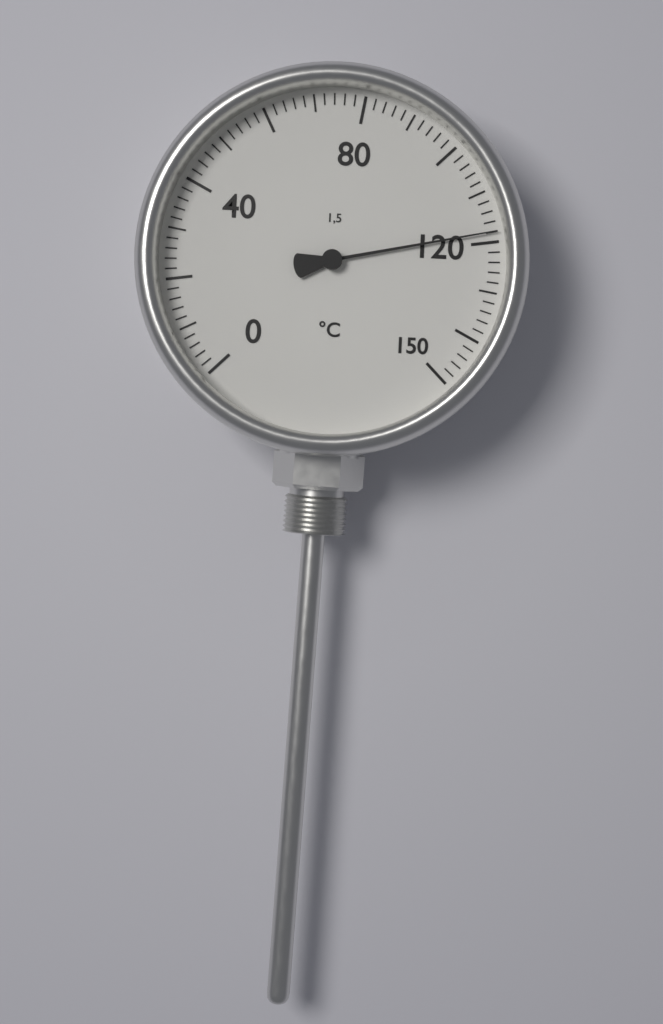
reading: 118 °C
